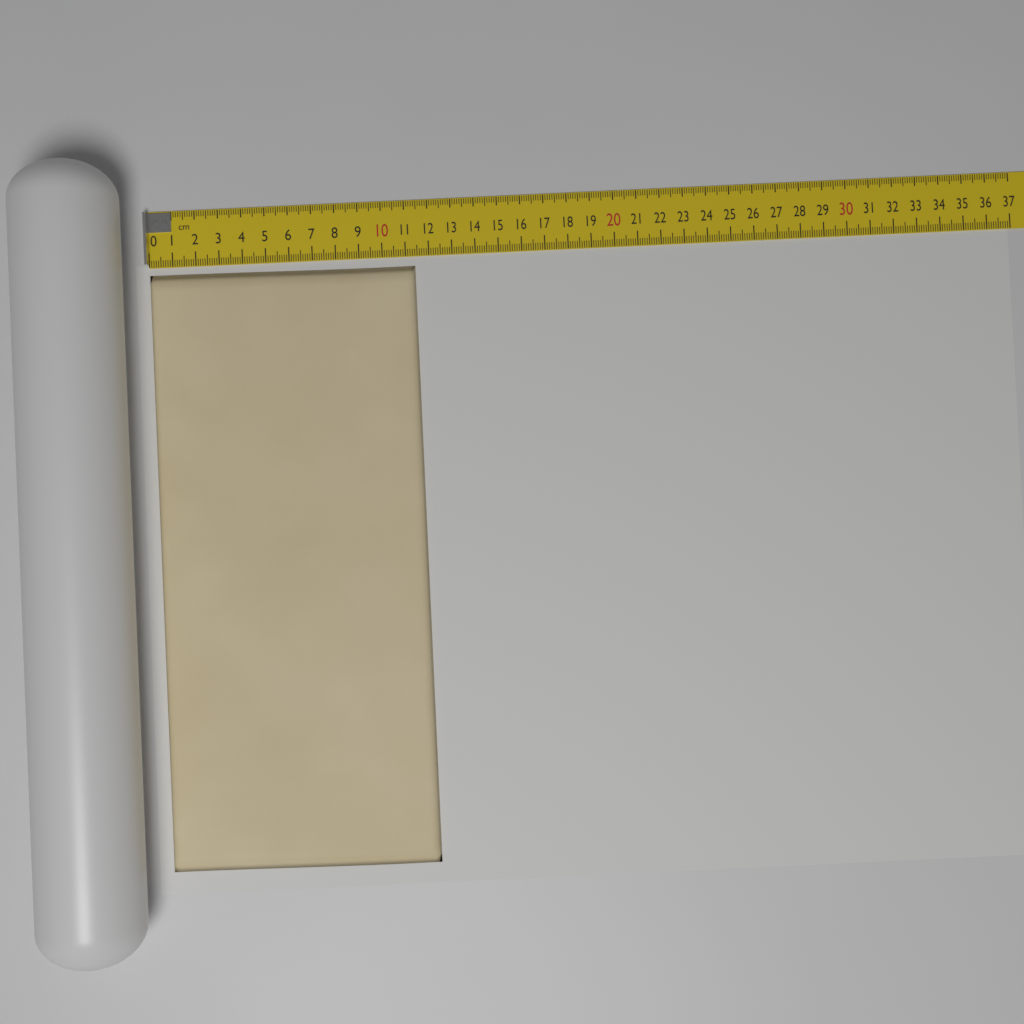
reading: 11.4 cm
